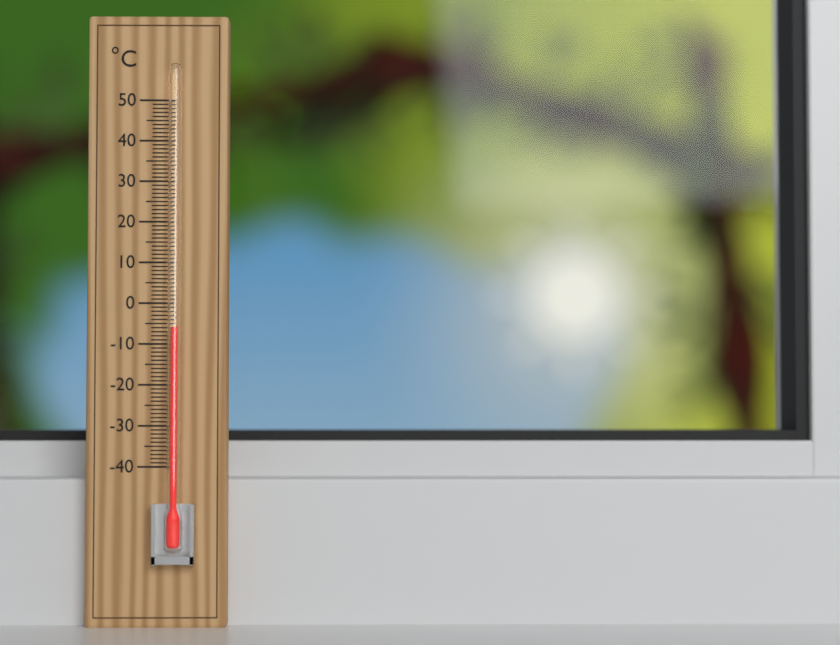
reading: -6 °C
